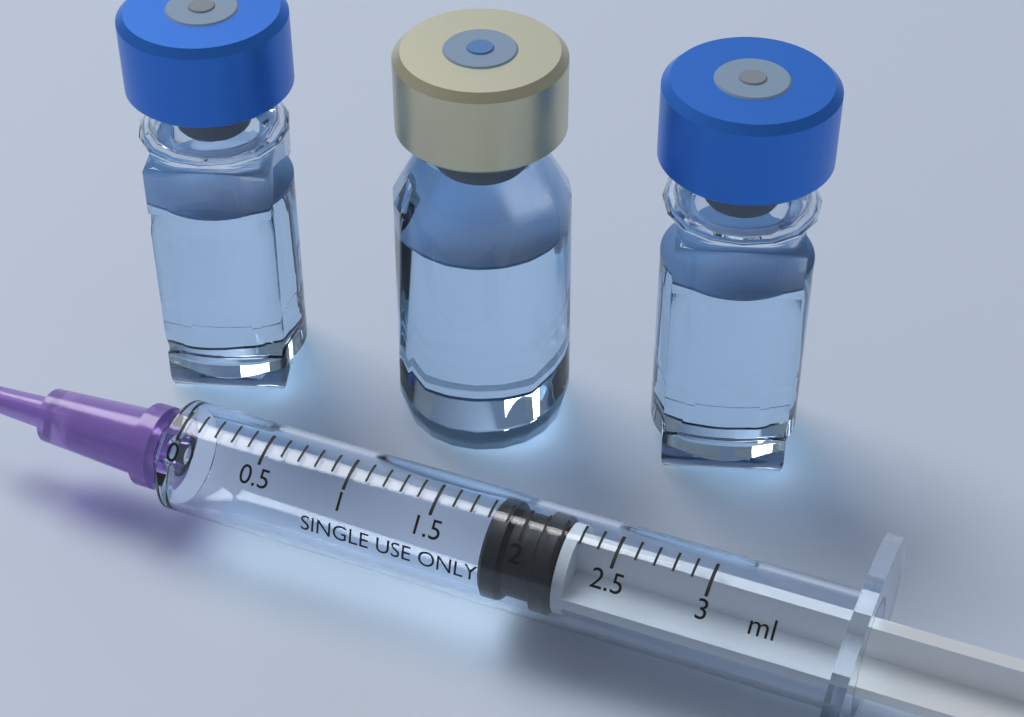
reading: 1.8 ml
